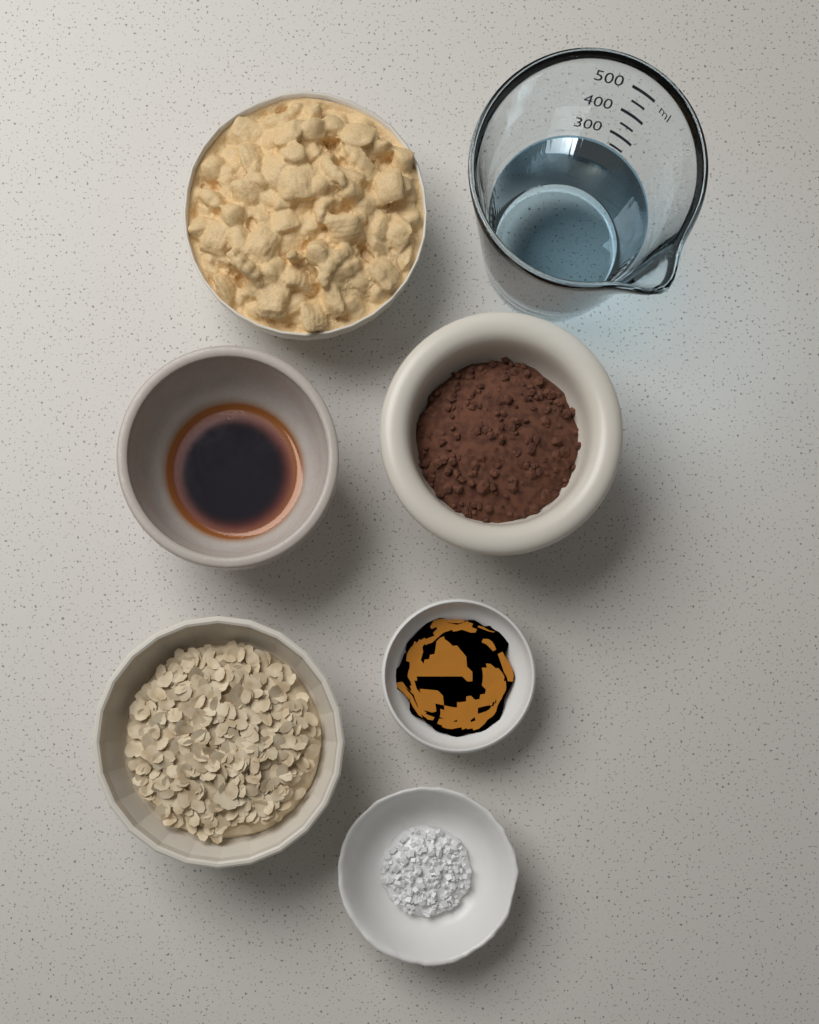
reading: 250 ml
